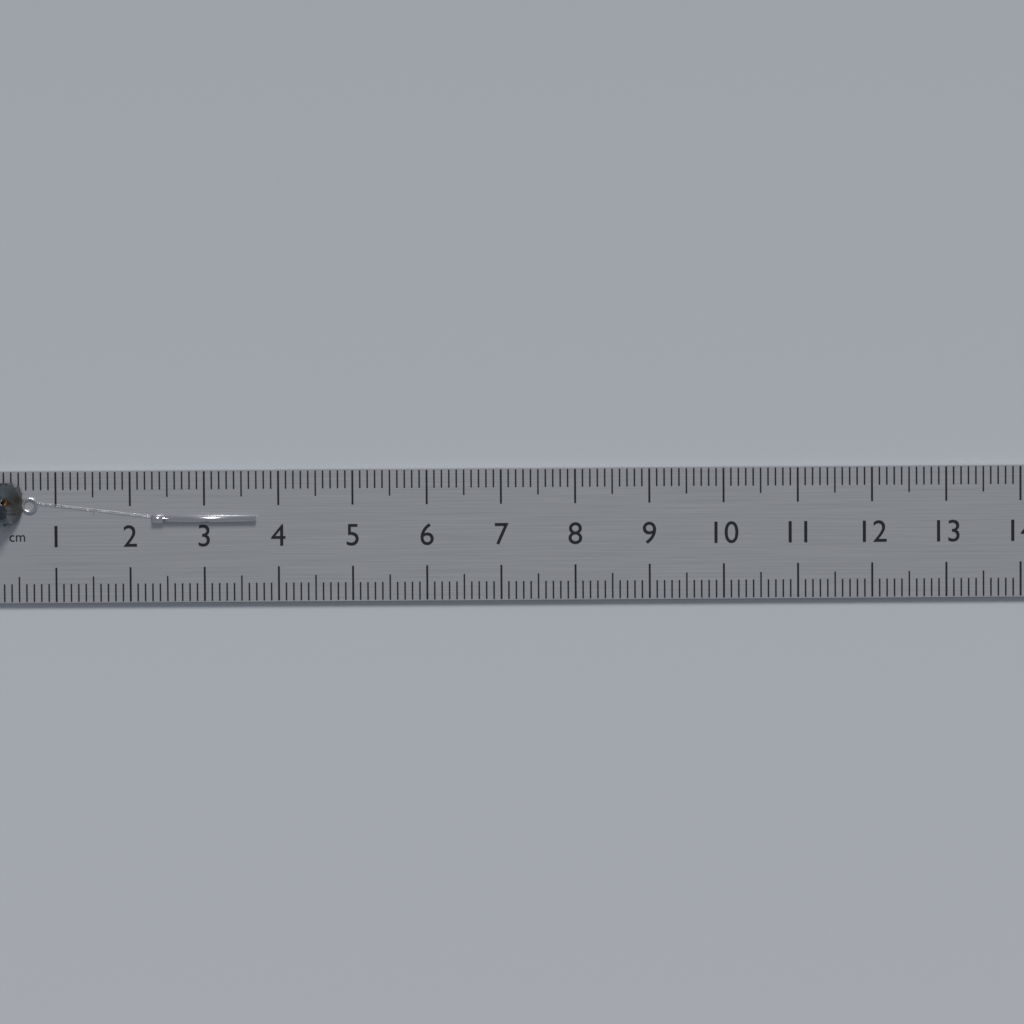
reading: 3.7 cm
